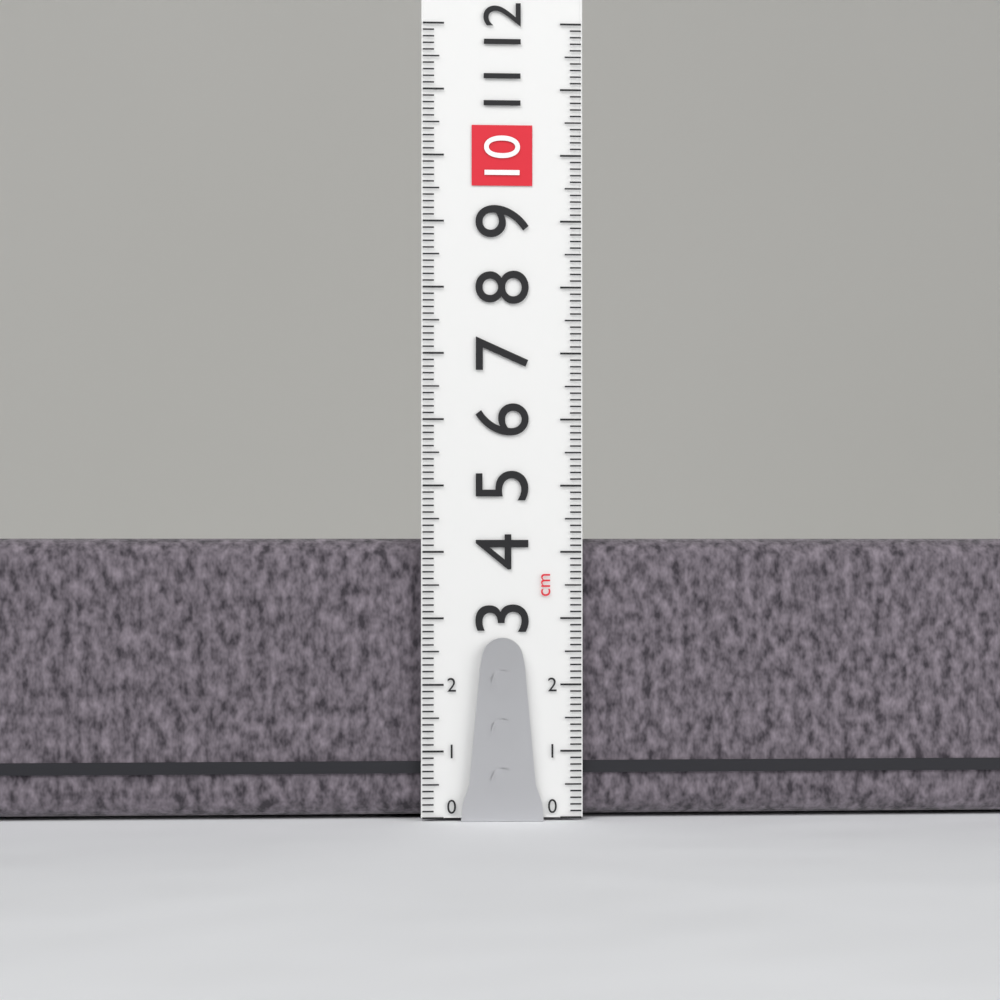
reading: 4.2 cm
